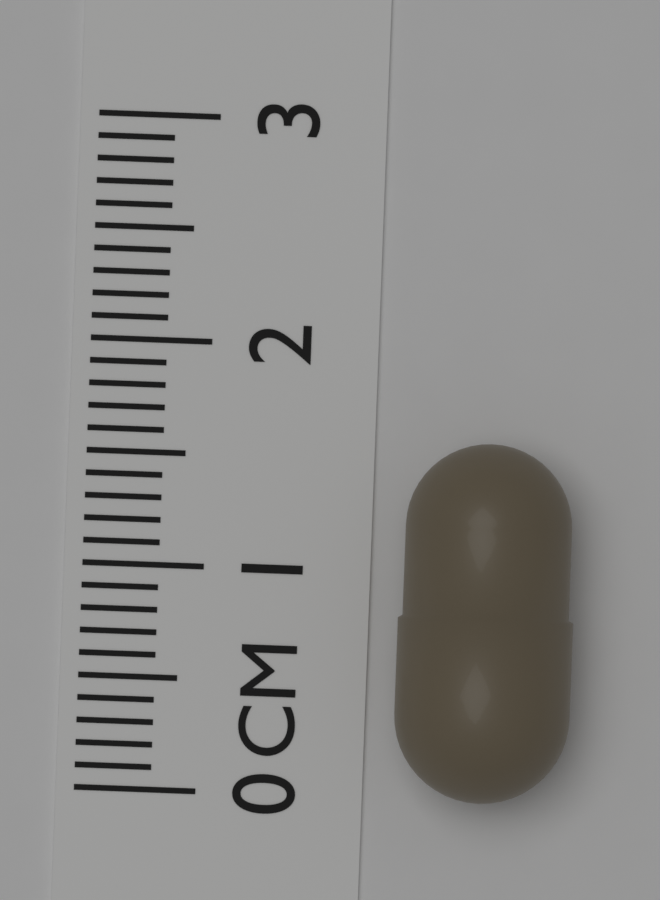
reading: 1.6 cm
